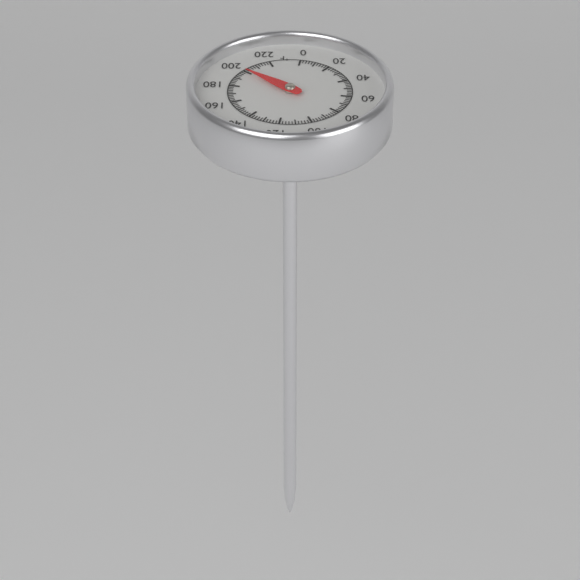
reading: 200 °F
